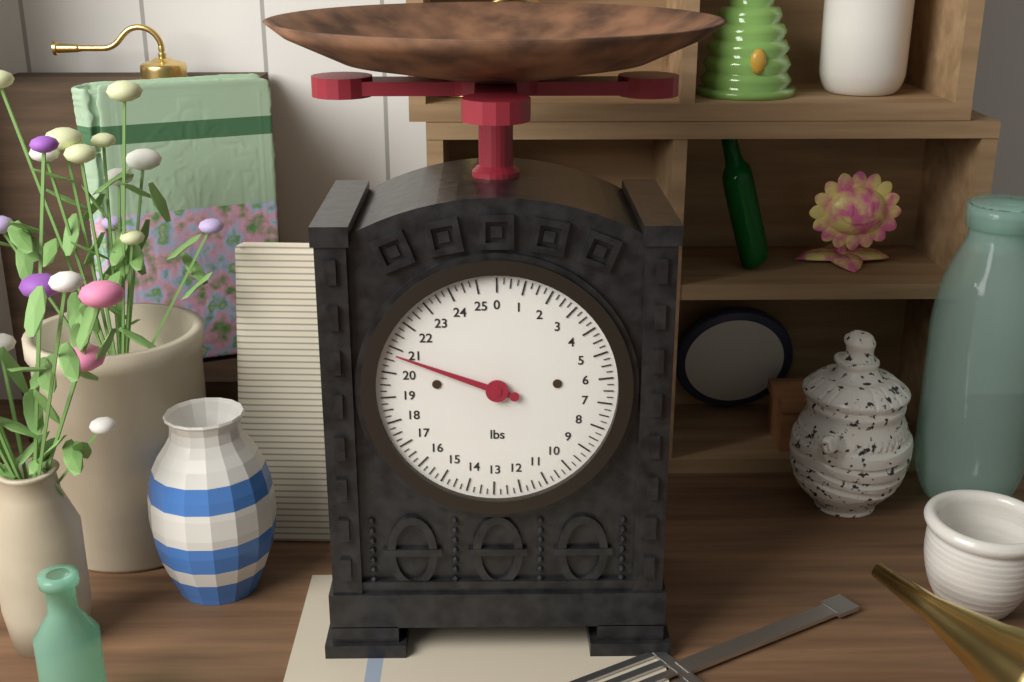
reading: 20.75 lbs
